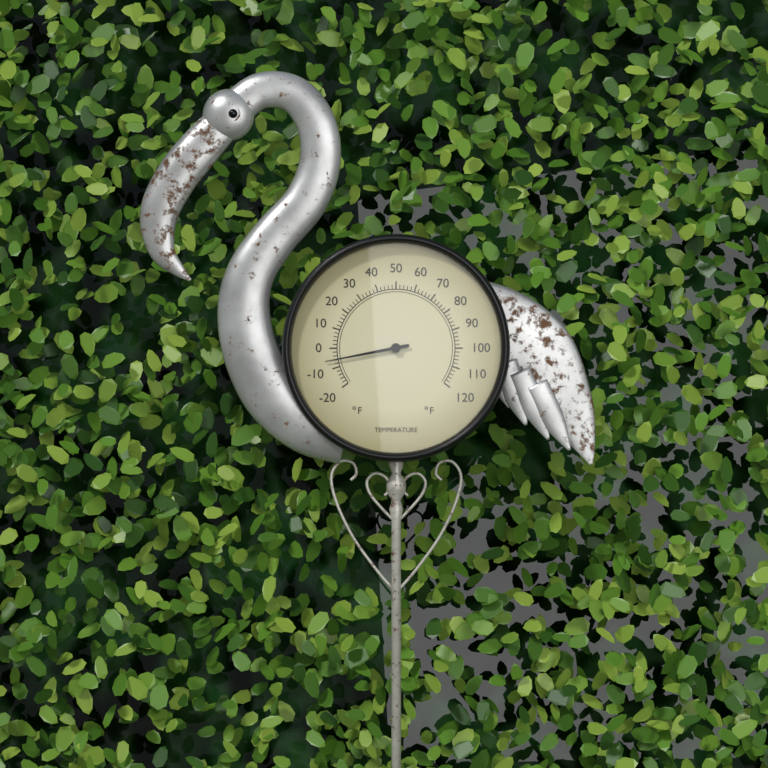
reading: -6 °F
